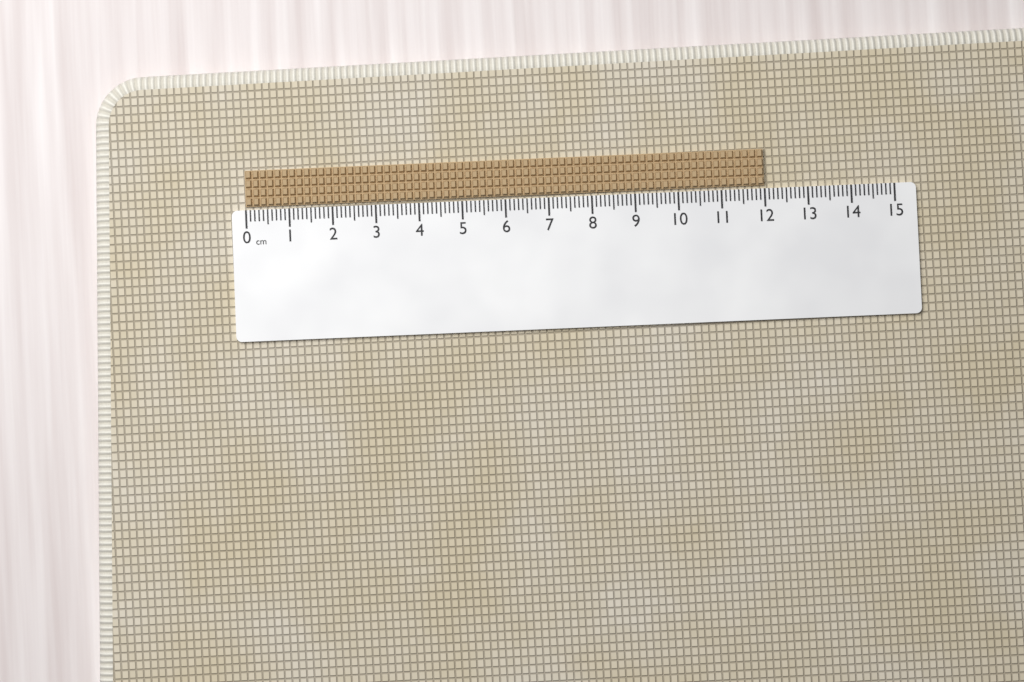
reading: 12.0 cm
